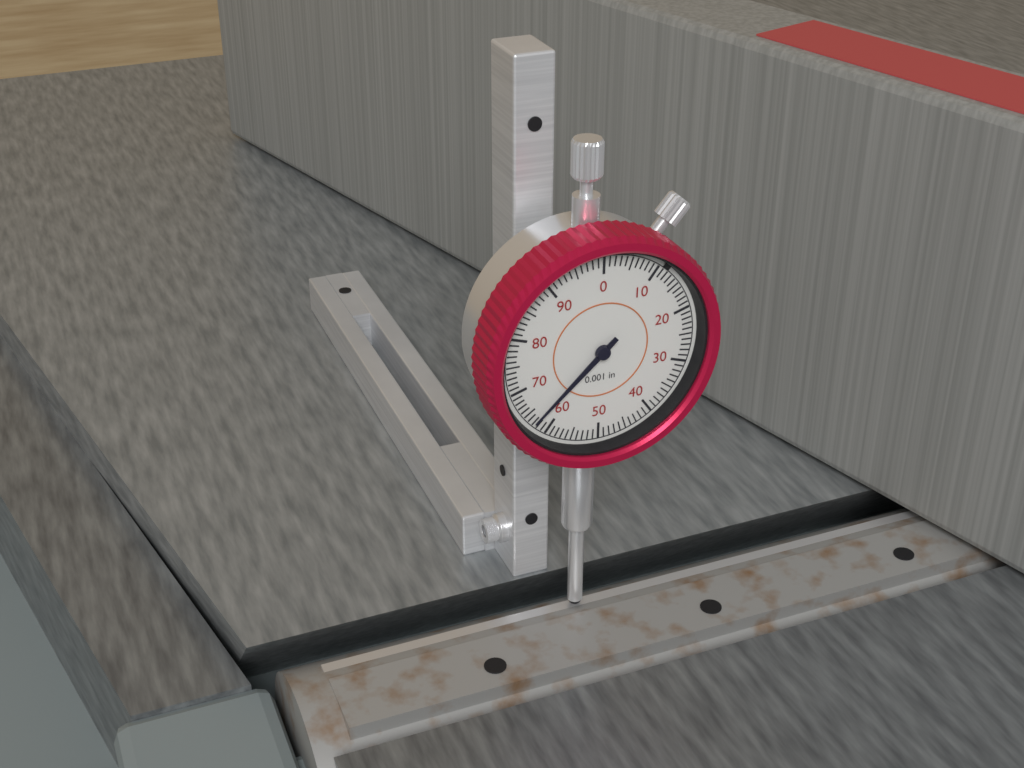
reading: 0.063 in
